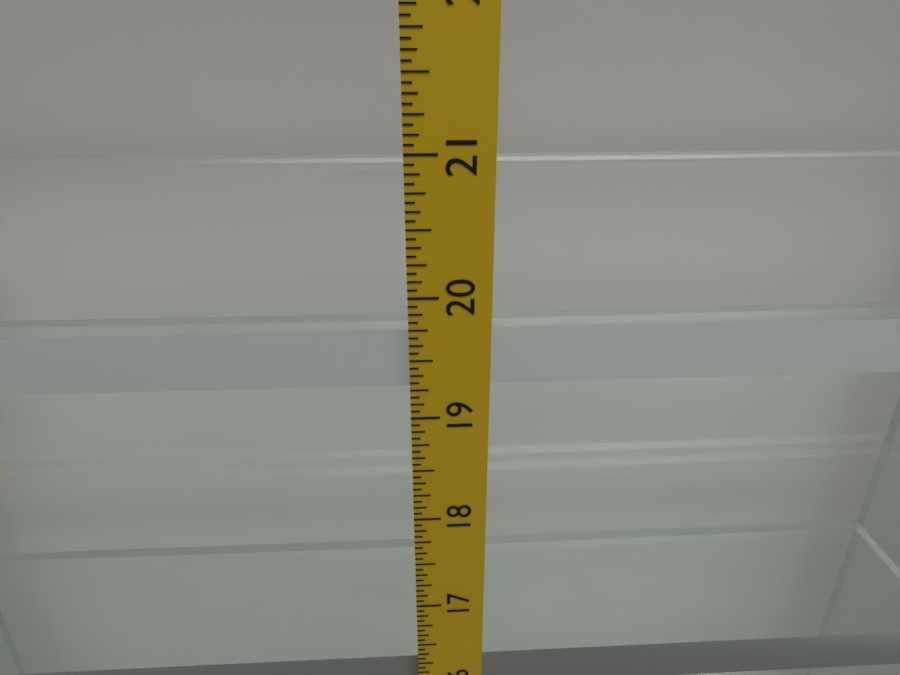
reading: 19.6875 in
